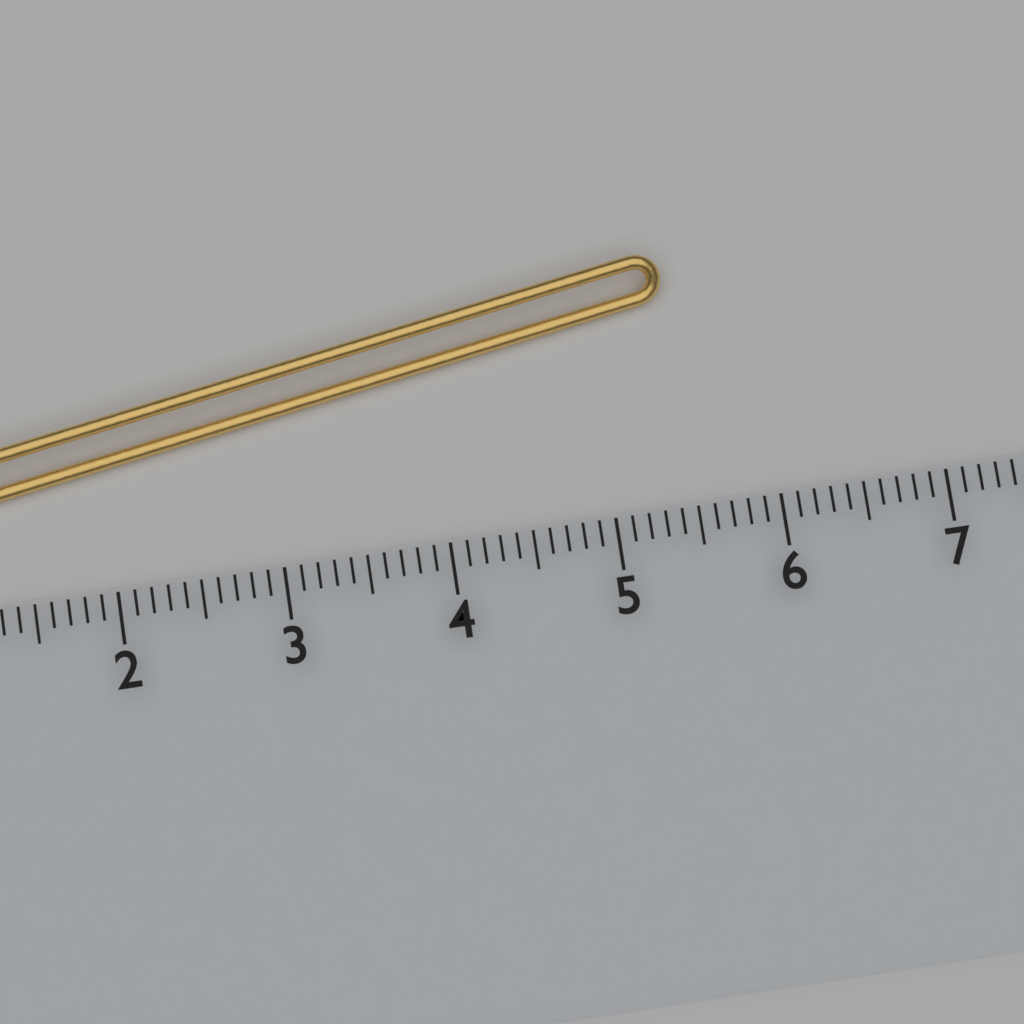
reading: 5.5 cm
